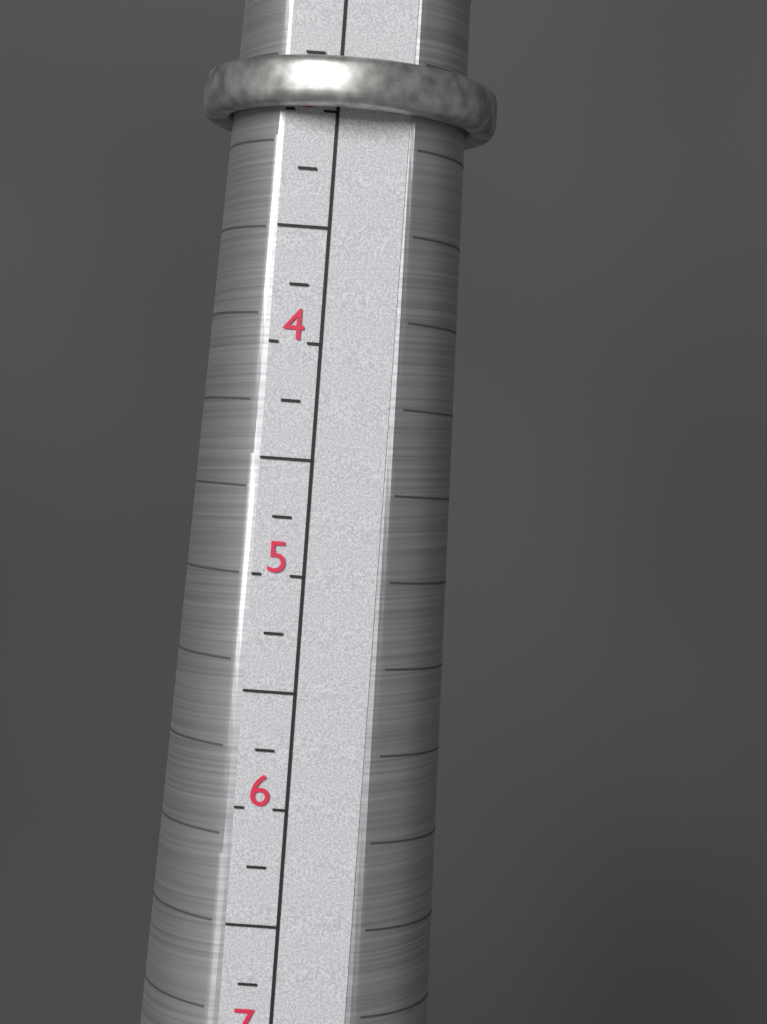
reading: 3.00 (no unit)
